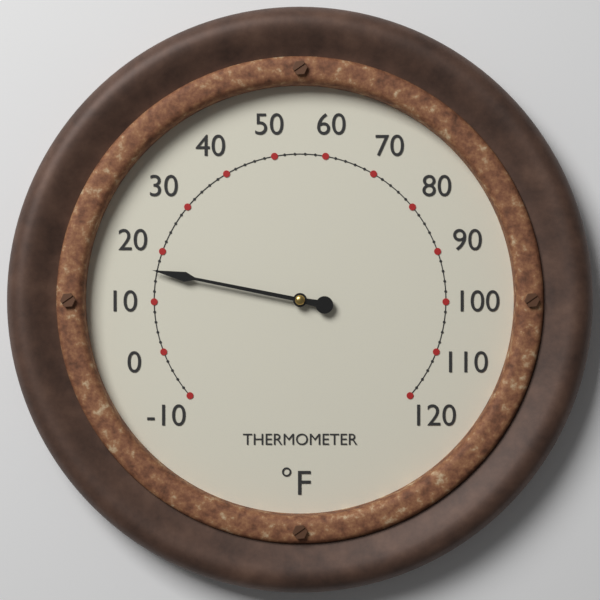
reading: 16 °F
